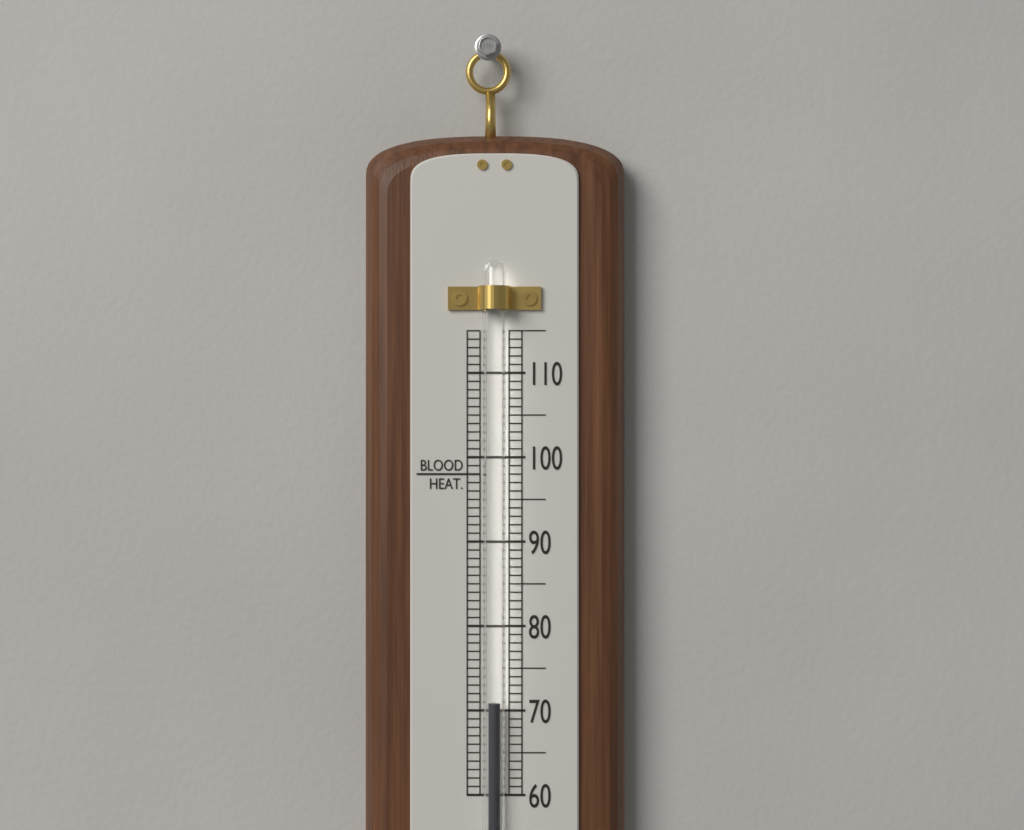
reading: 71 (no unit)
